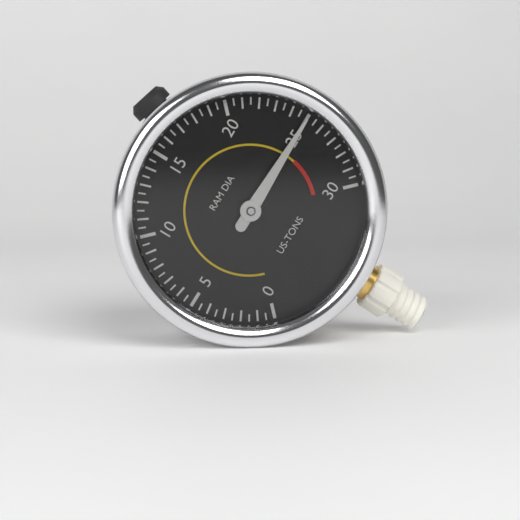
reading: 25.0 US-TONS
